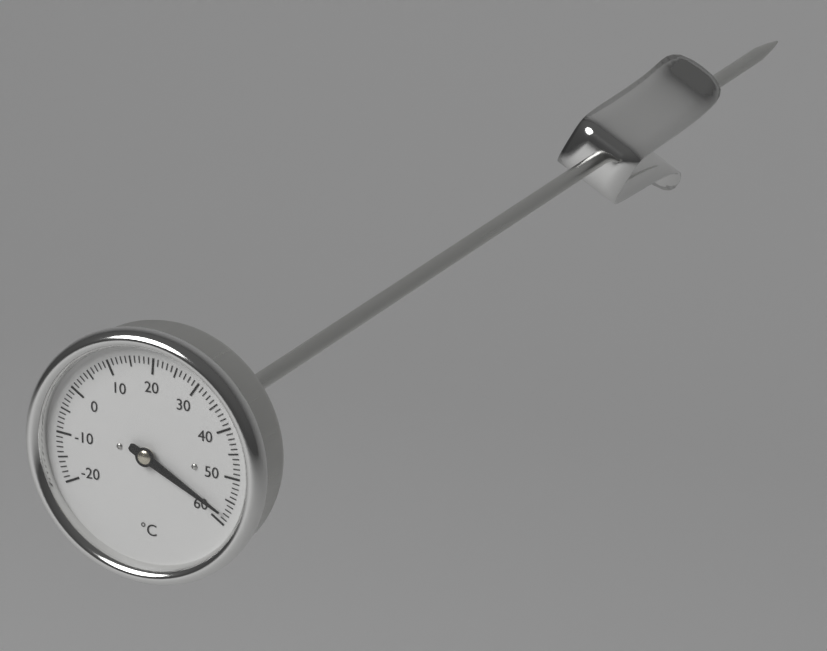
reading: 58 °C
